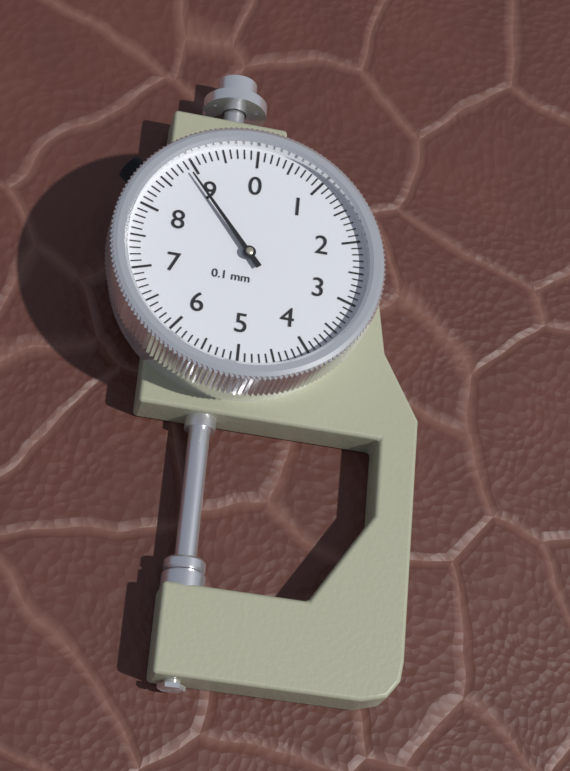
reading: 8.9 mm
